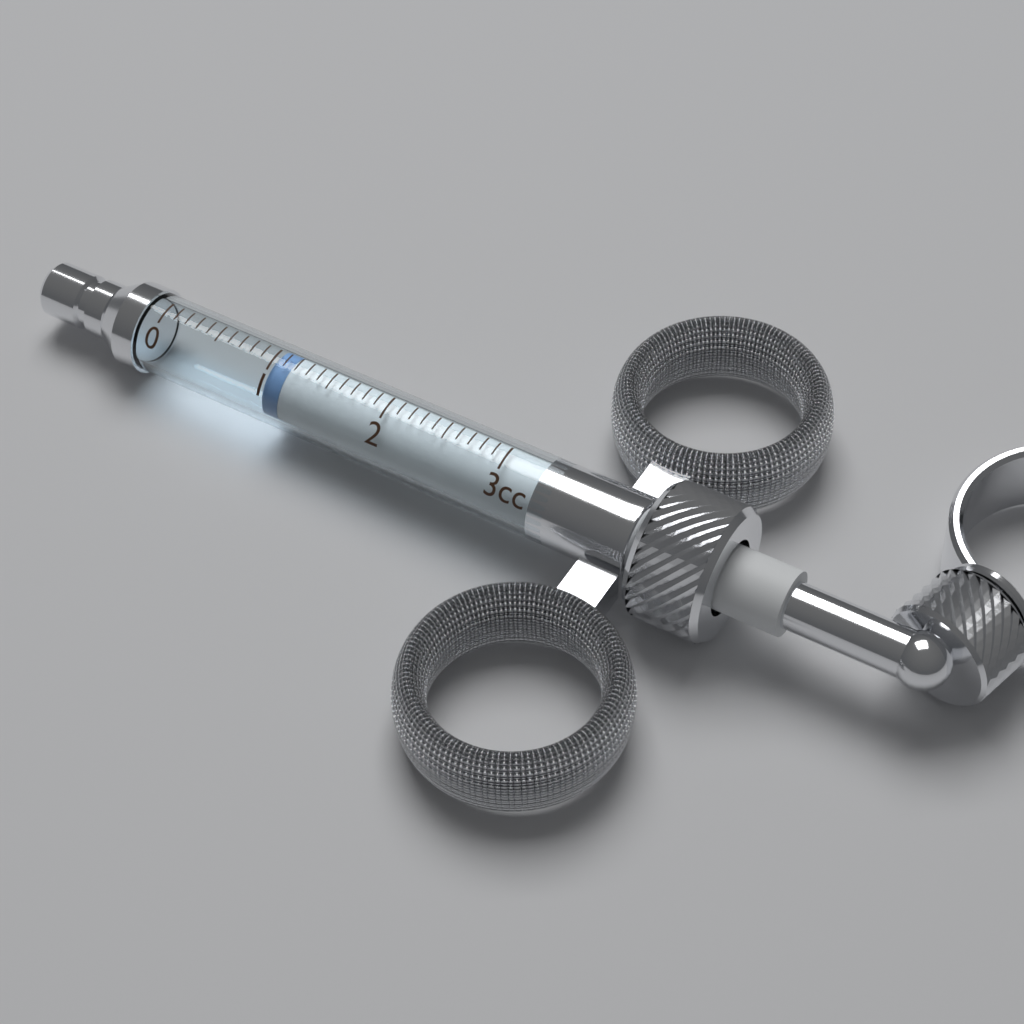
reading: 1.0 cc
